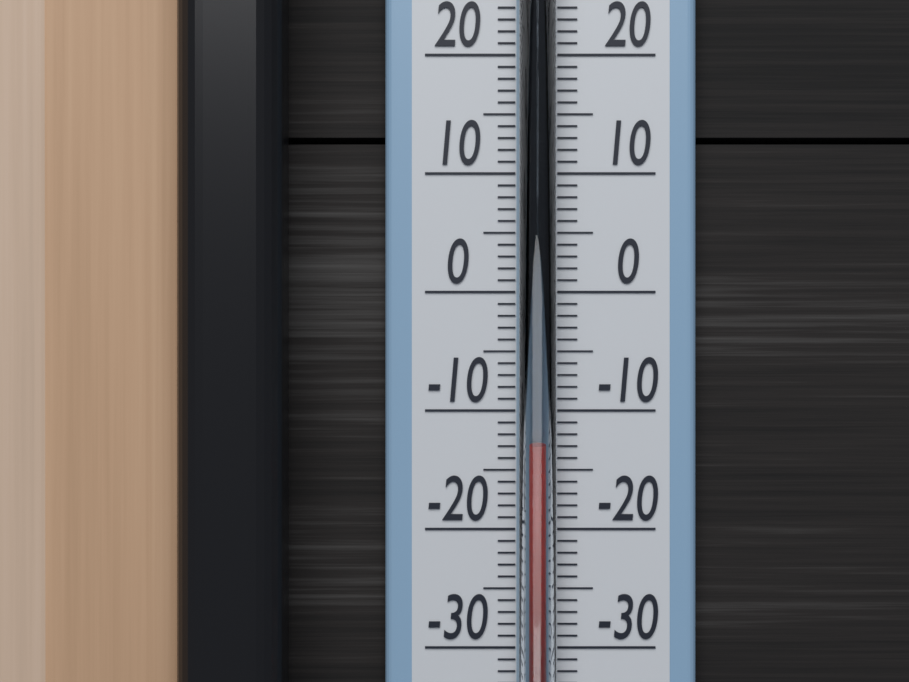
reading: -13 °C
